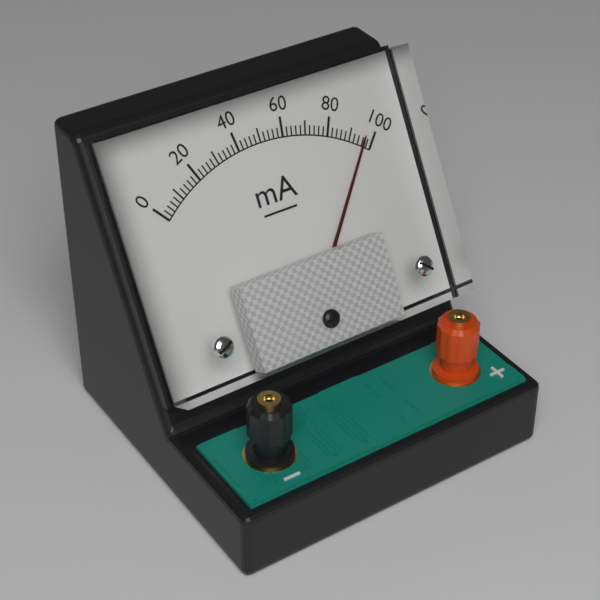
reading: 96 mA
